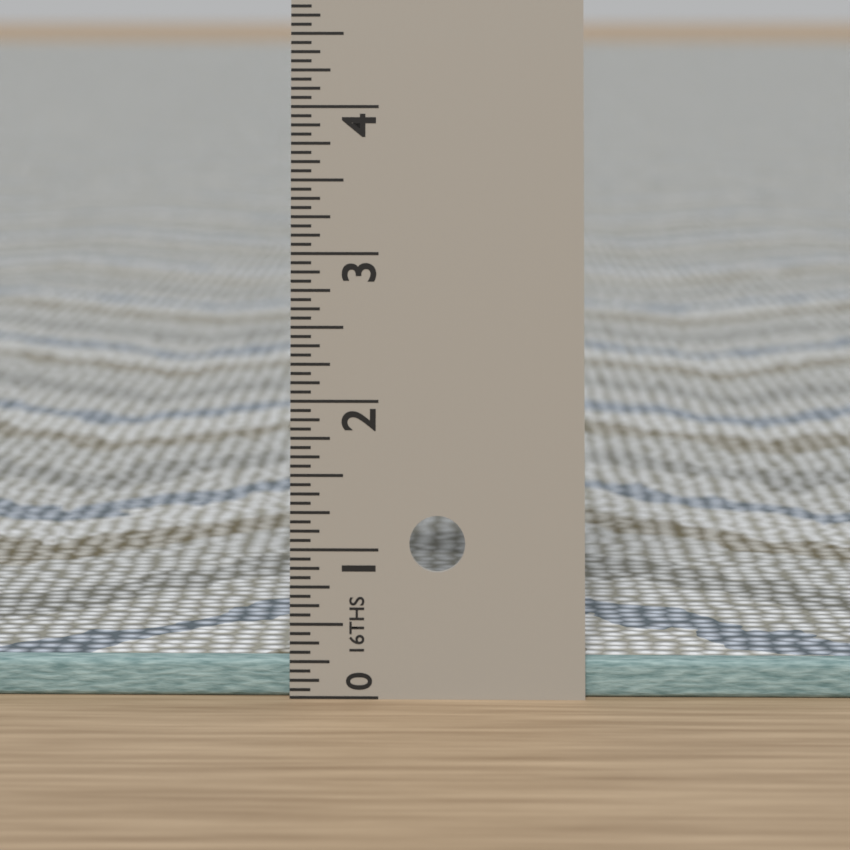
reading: 0.2500 in
